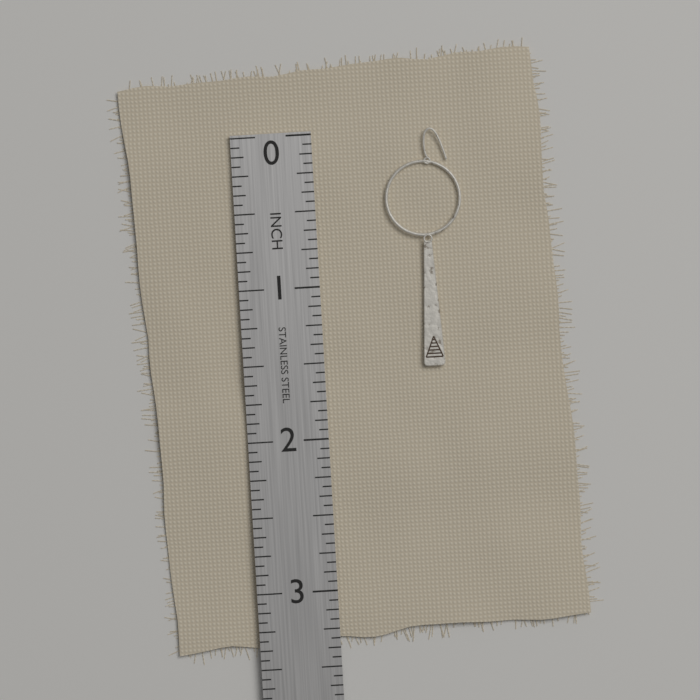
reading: 1.5625 in
